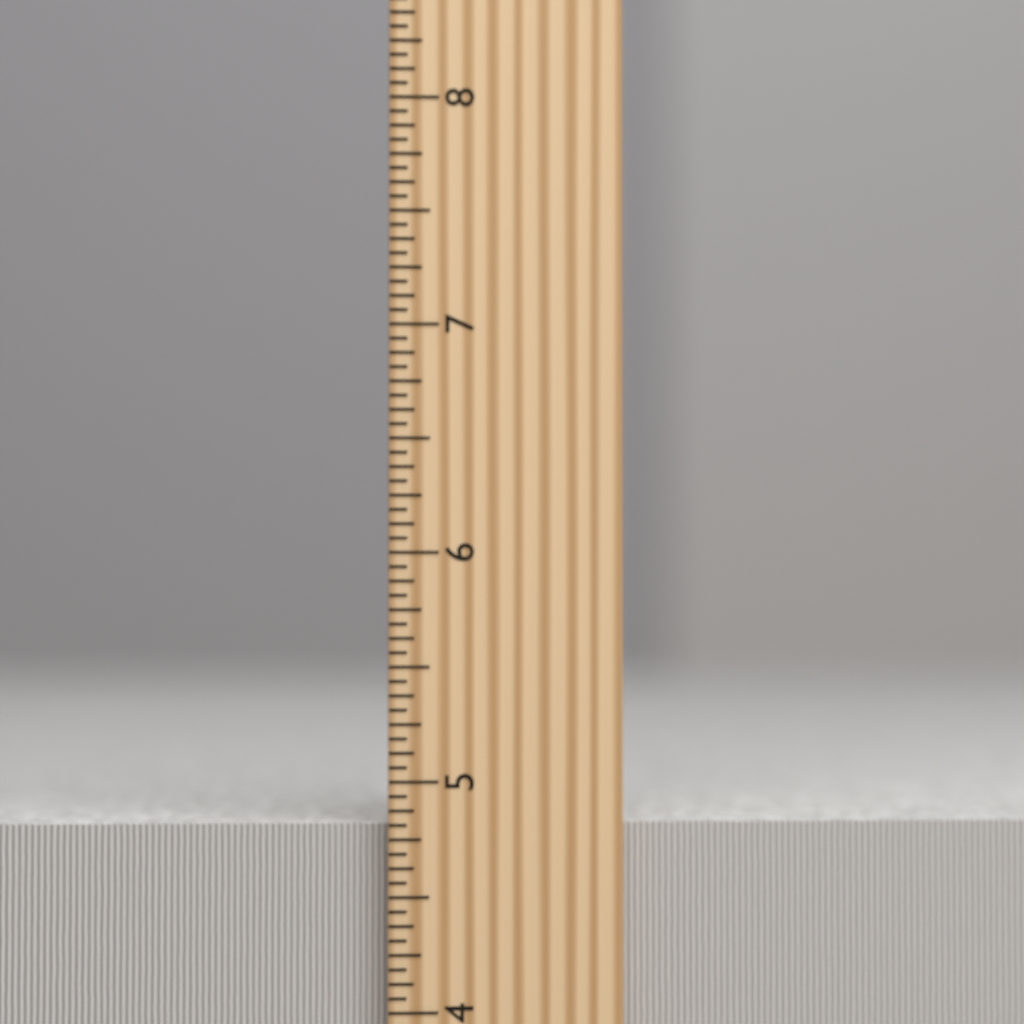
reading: 4.8125 inch
